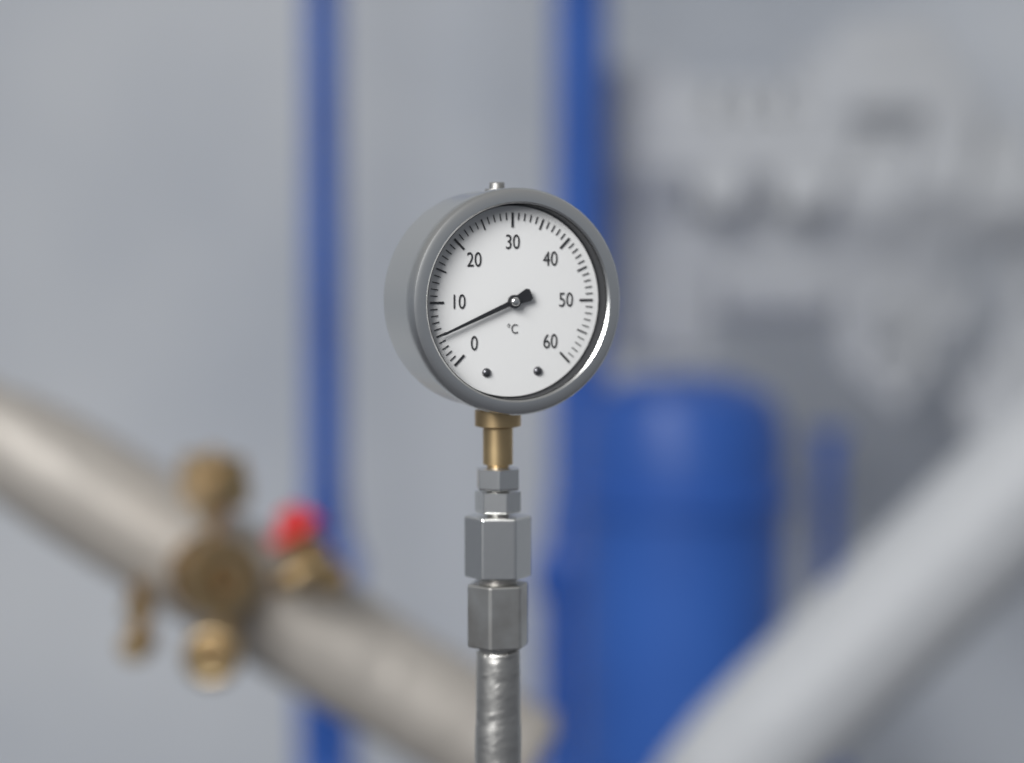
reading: 5 °C
